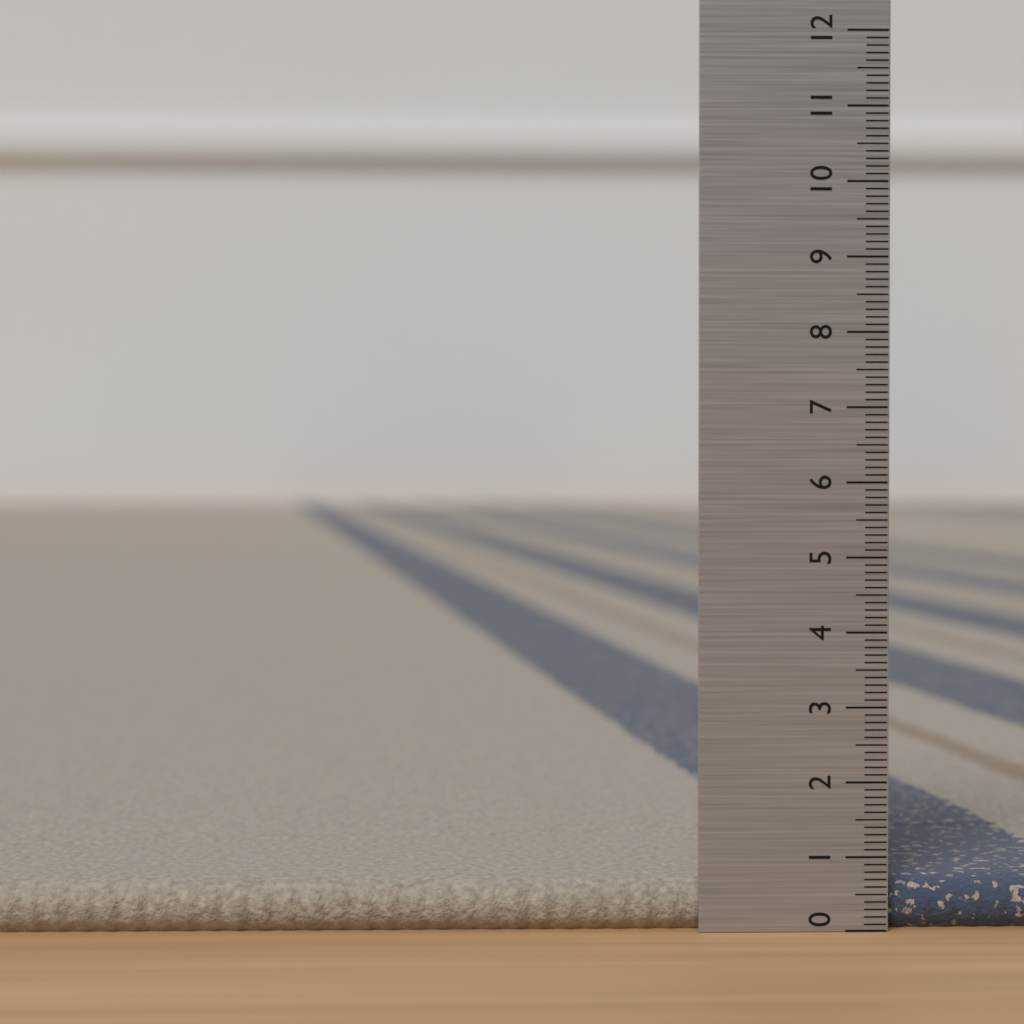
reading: 0.7 (no unit)
